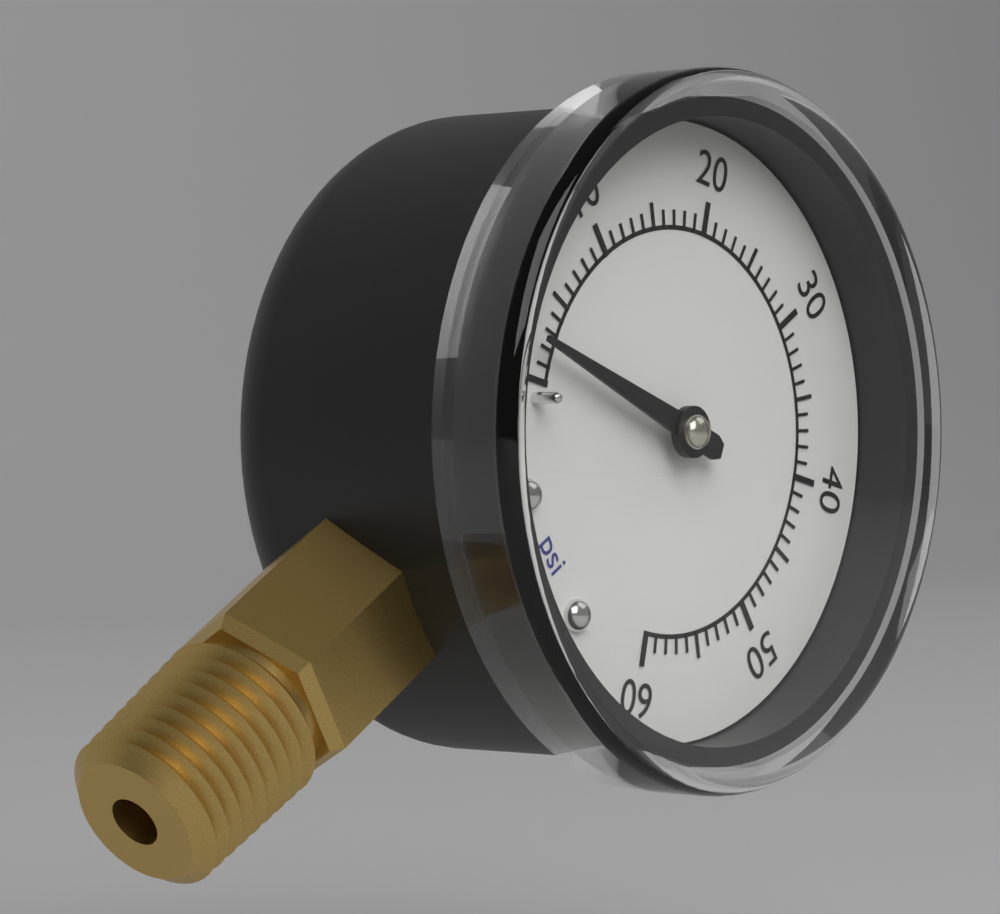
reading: 2 psi
